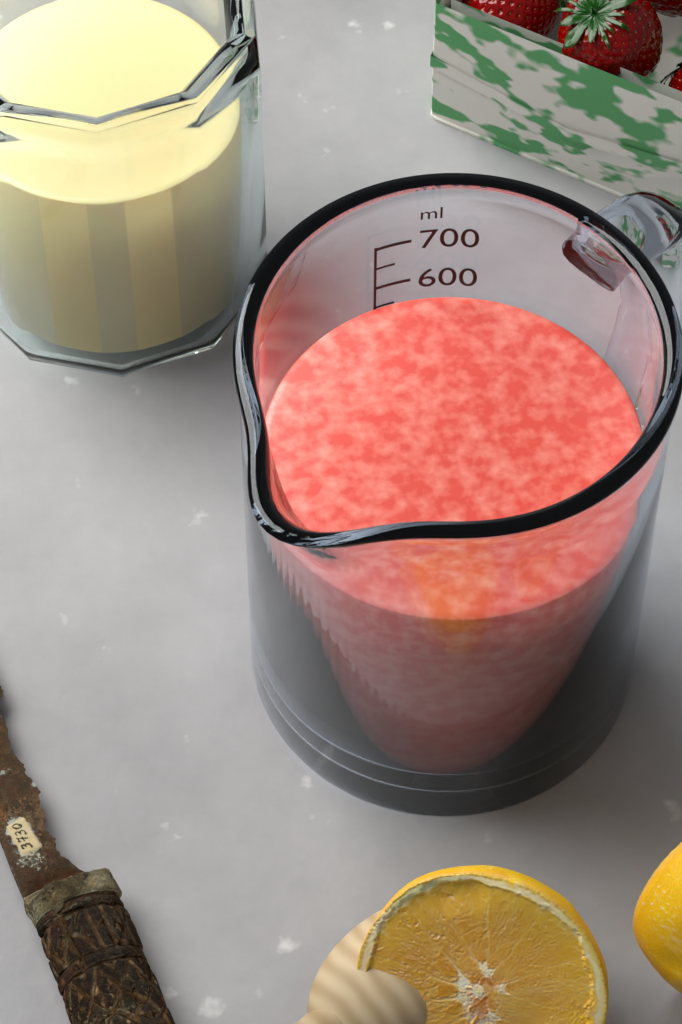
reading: 550 ml
